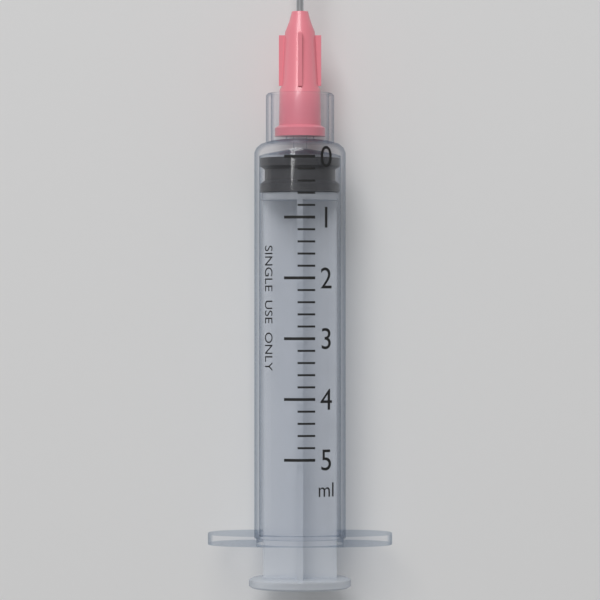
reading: 0.0 ml
